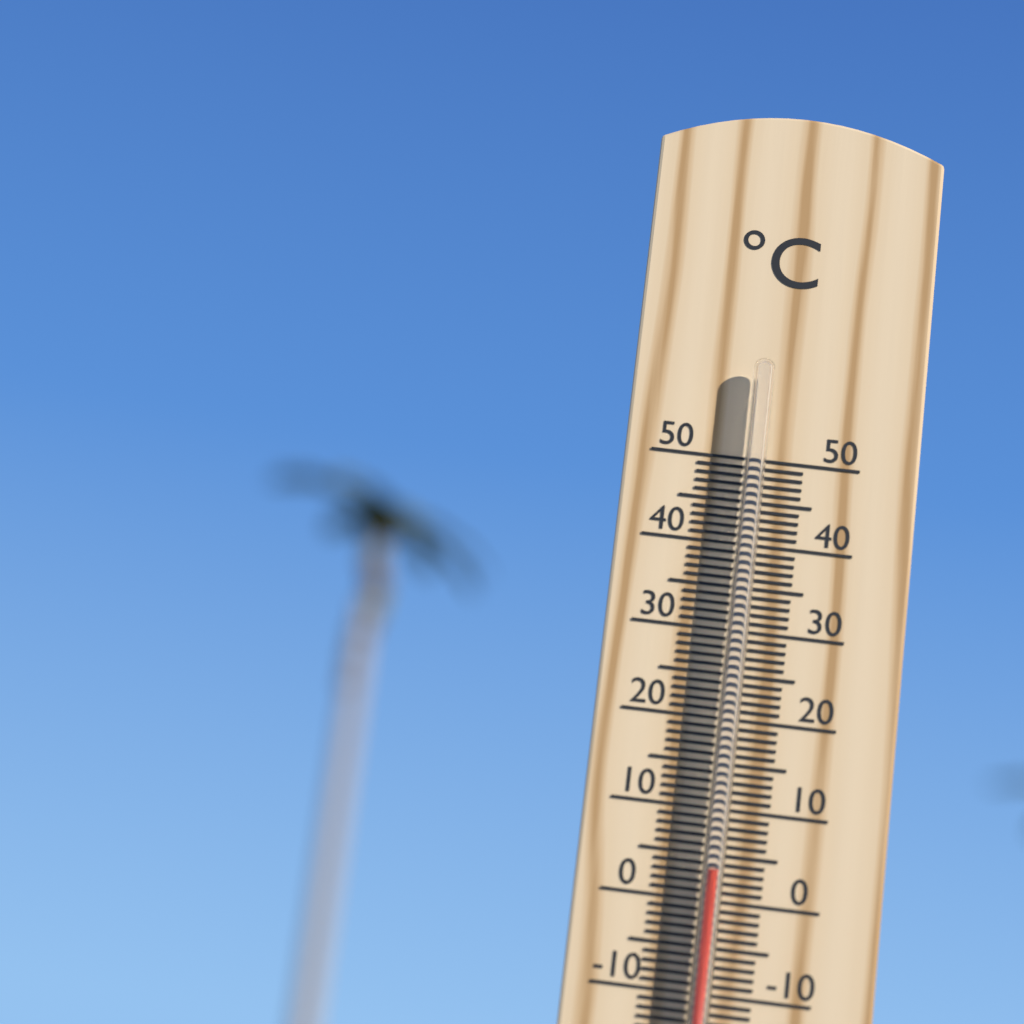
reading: 3 °C
